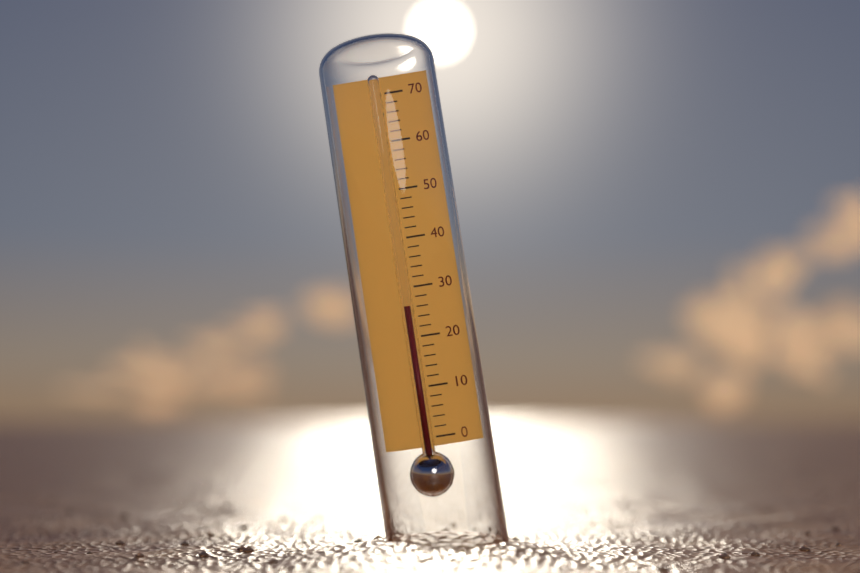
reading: 26 (no unit)
